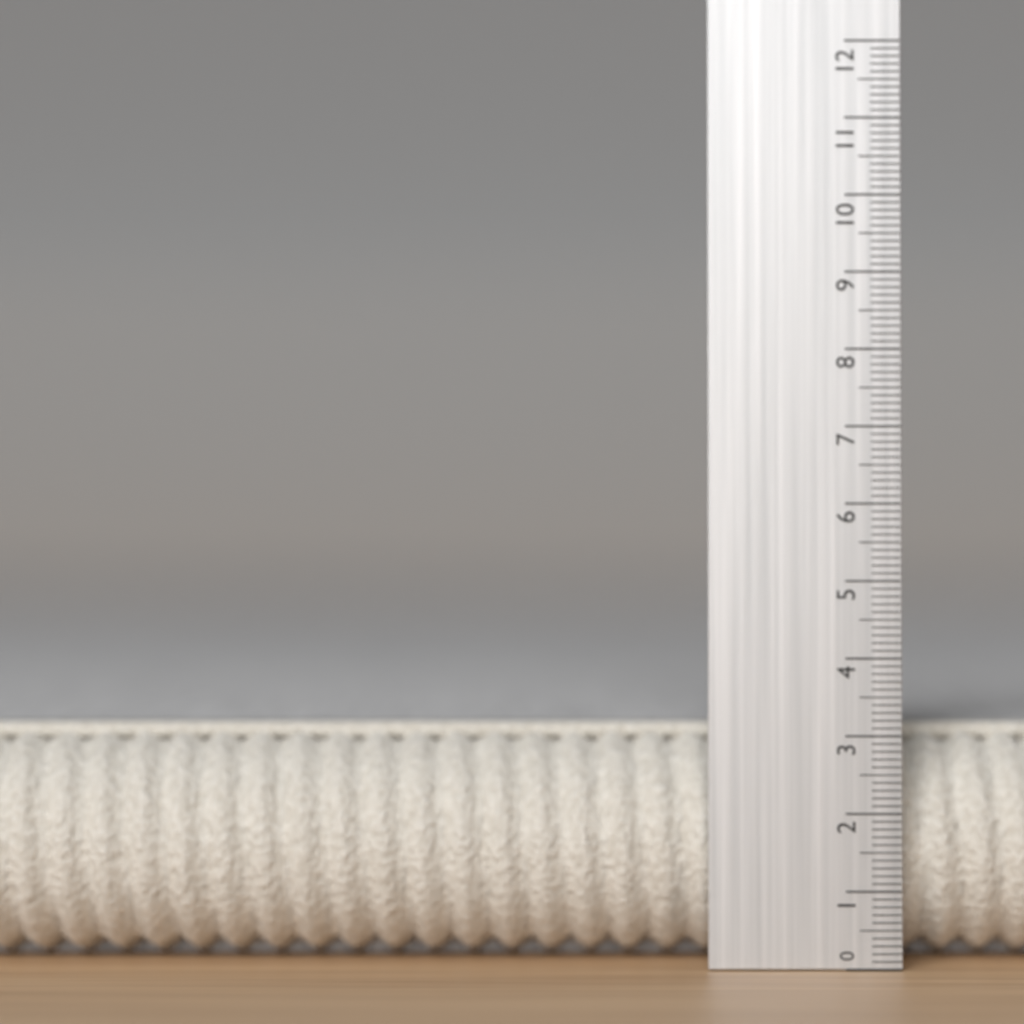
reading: 3.1 (no unit)
